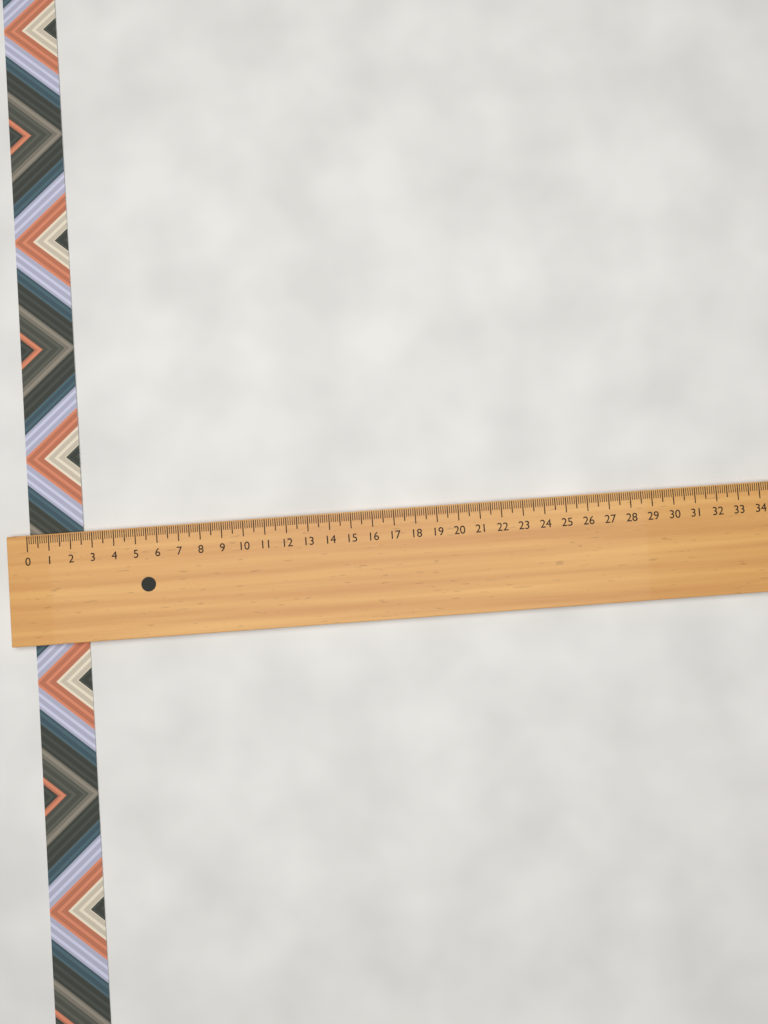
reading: 2.5 (no unit)
